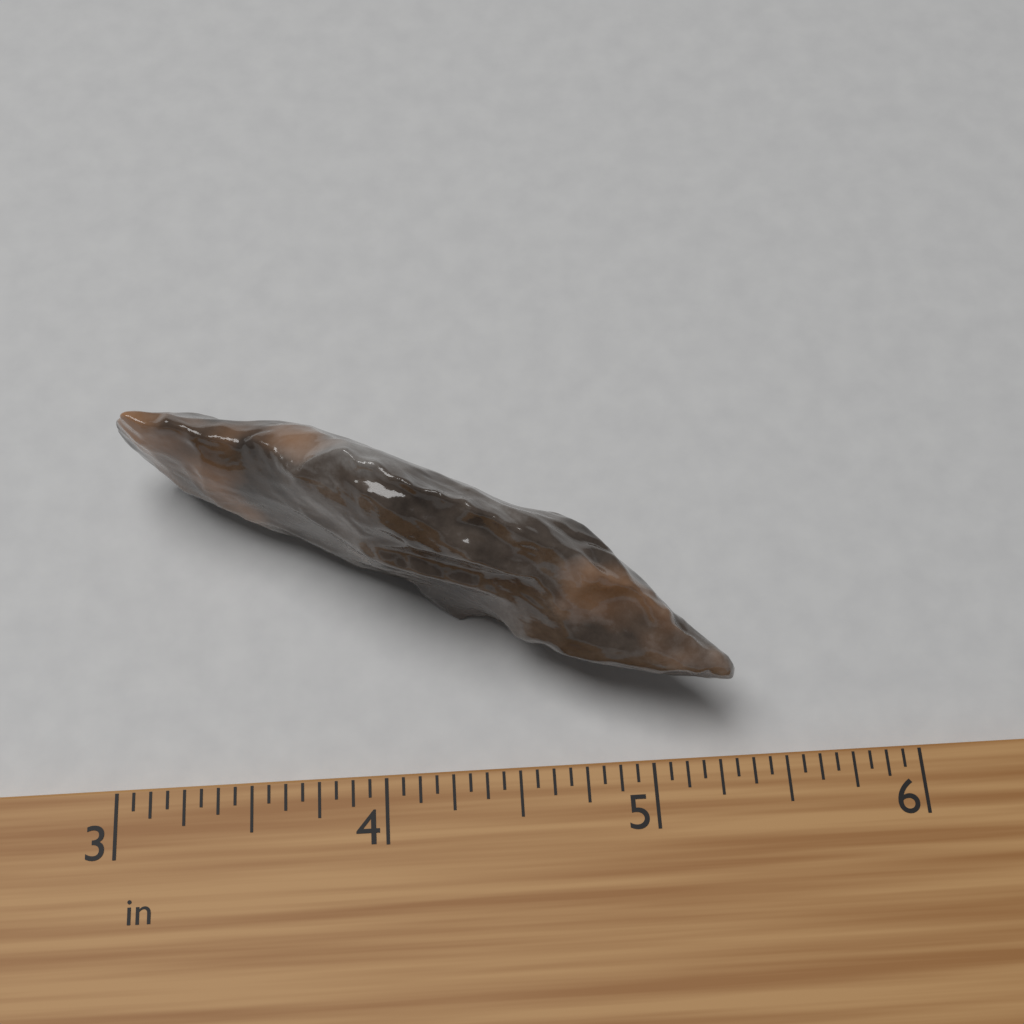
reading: 5.3125 in
